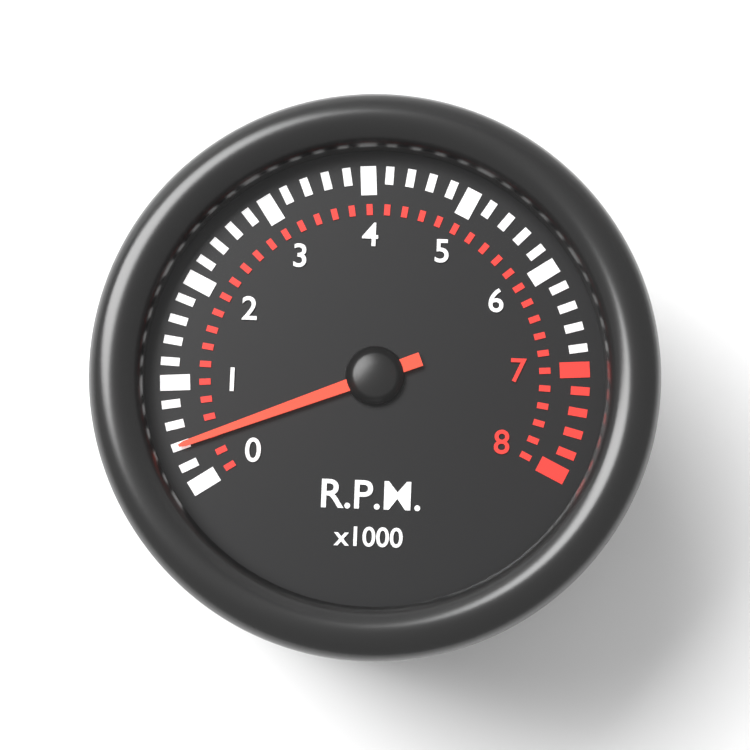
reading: 0.4 x1000 RPM
